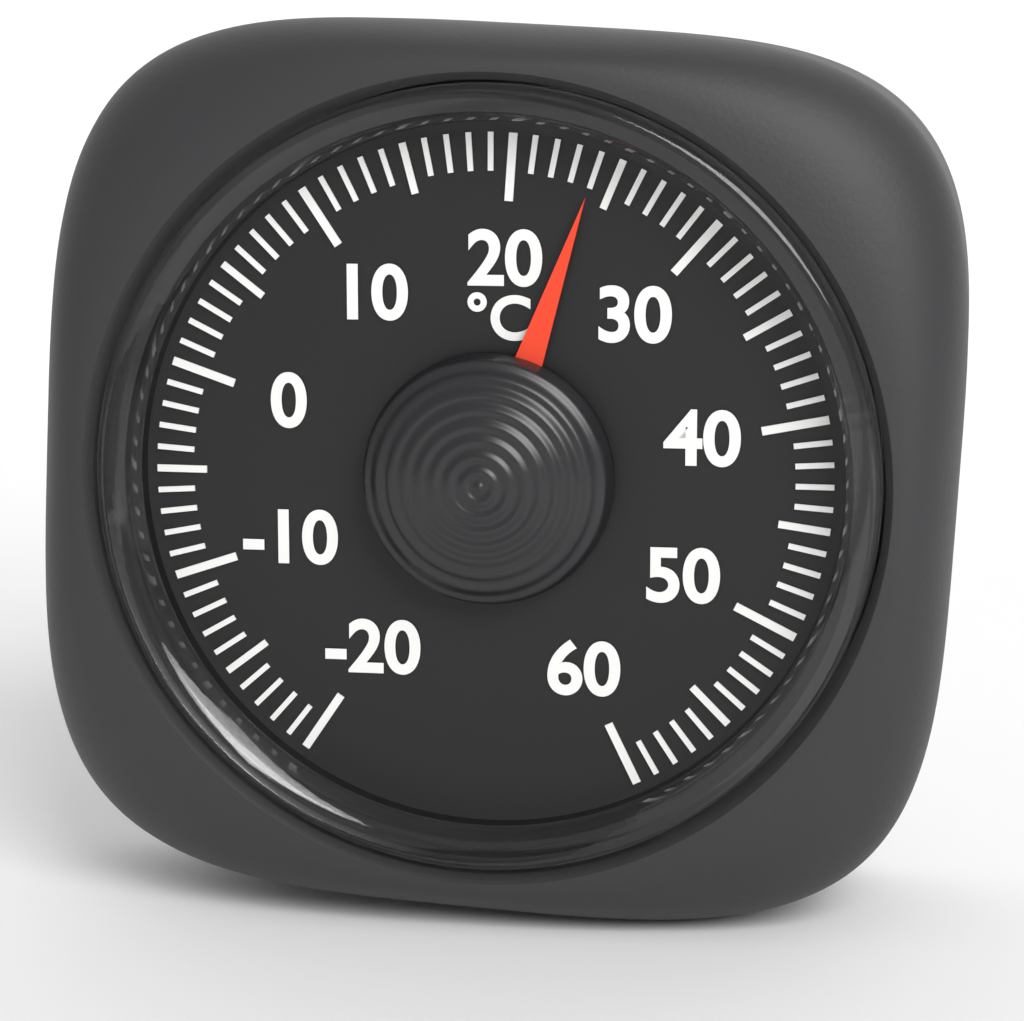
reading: 24 °C
